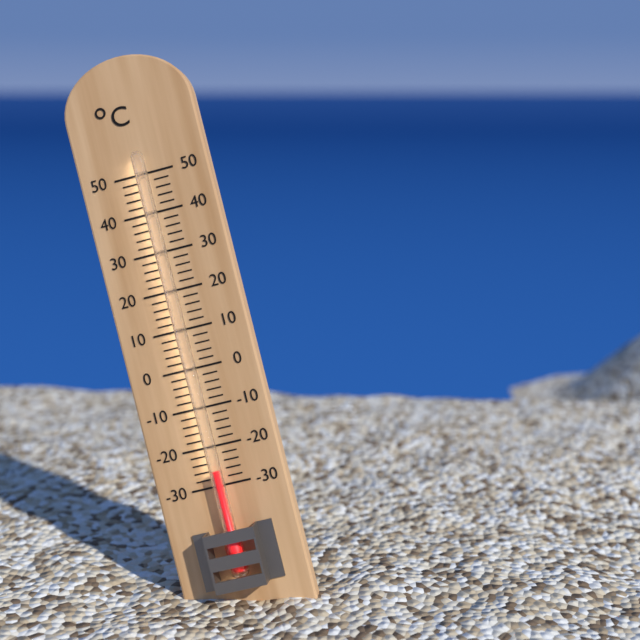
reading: -26 °C
